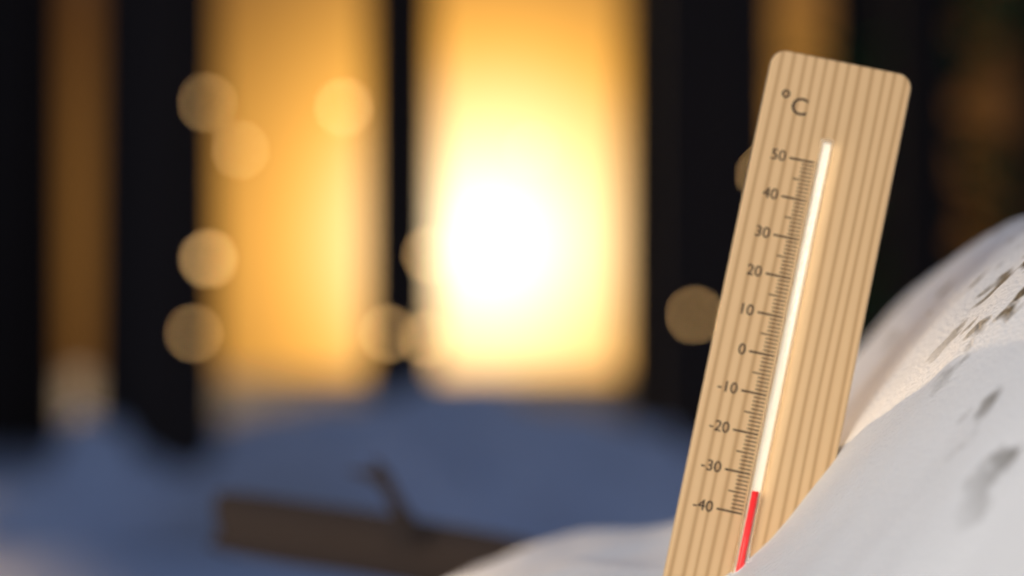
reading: -34 °C
